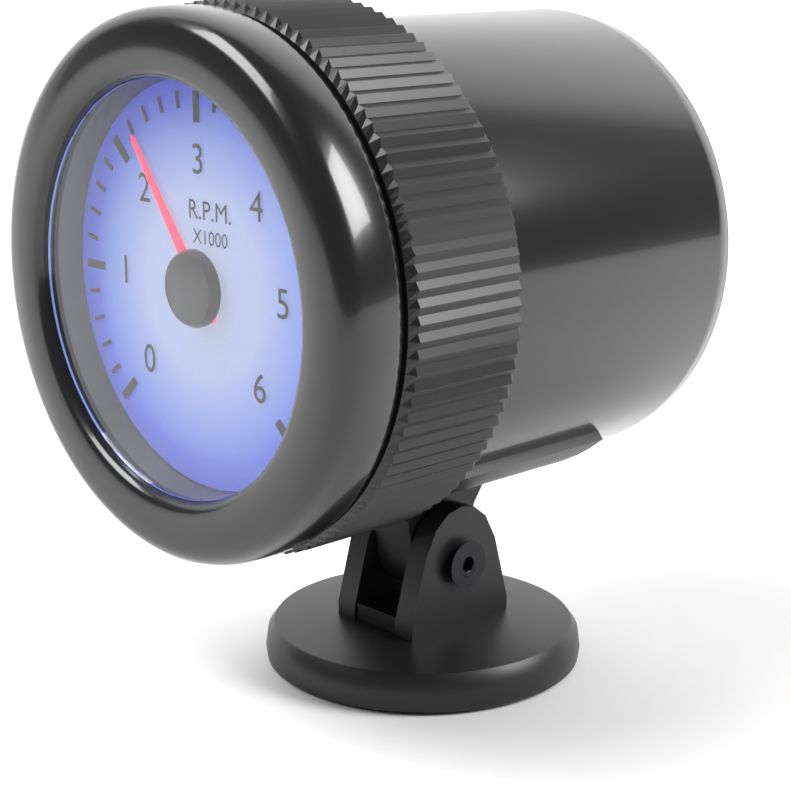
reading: 2.2 RPM x1000
